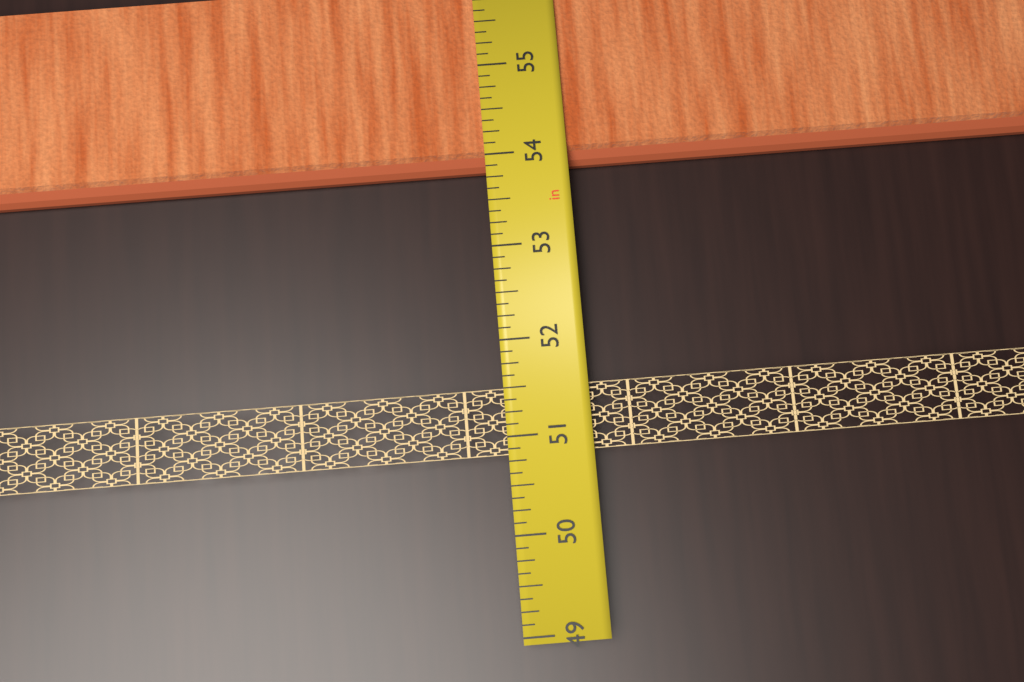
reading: 53.875 in
